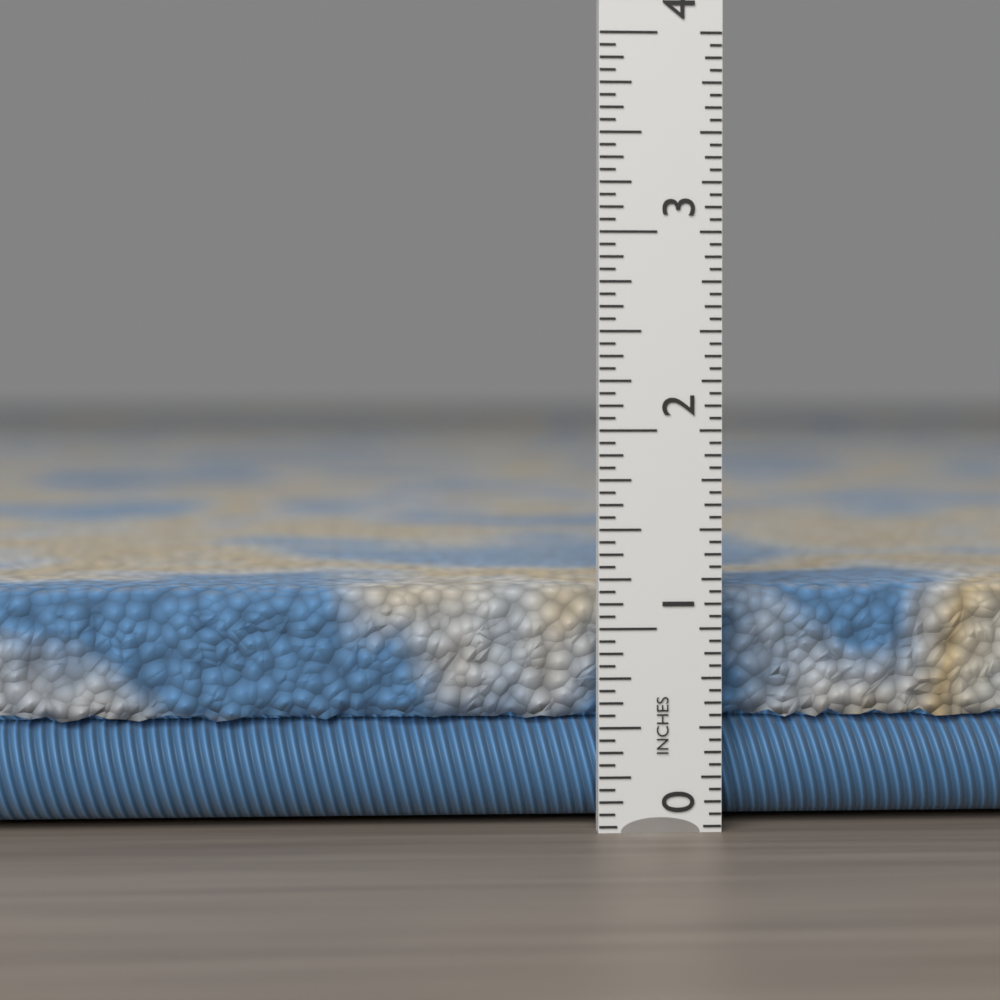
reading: 1.1875 in
